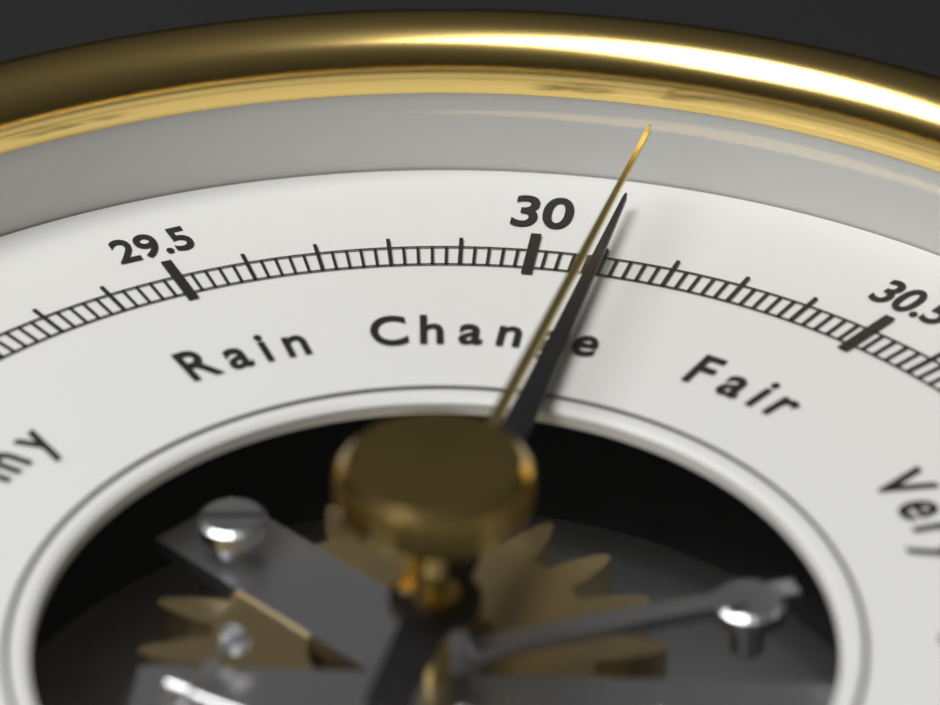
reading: 30.10 inHg
